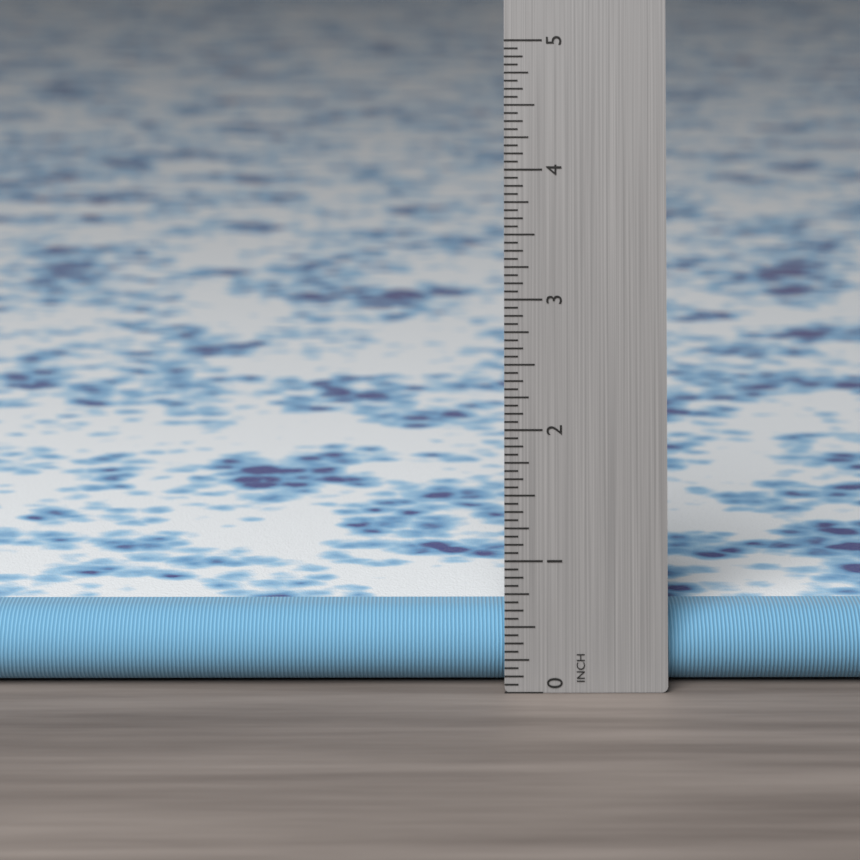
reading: 0.5625 in
